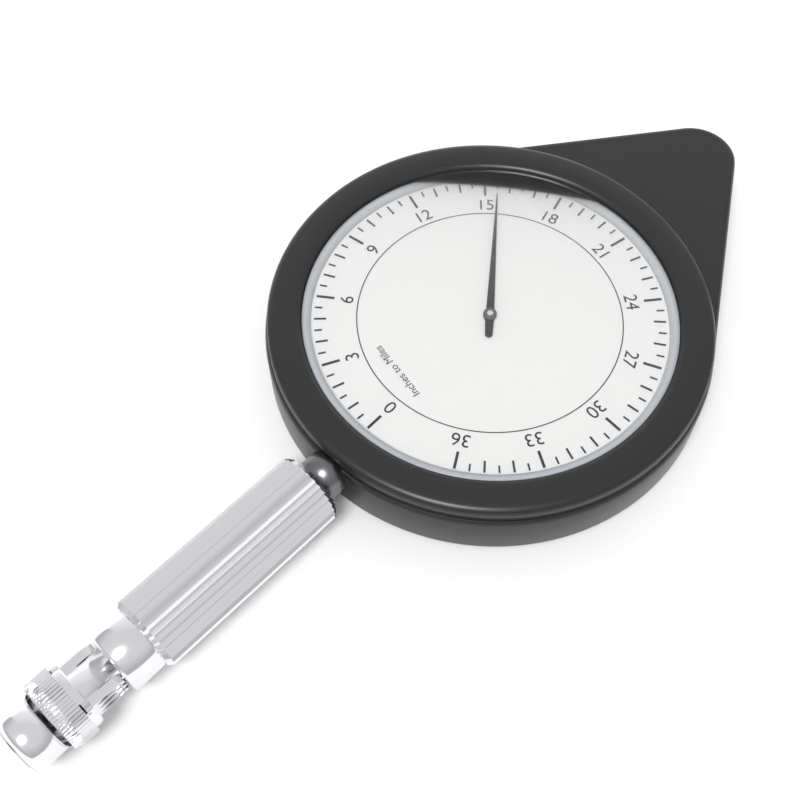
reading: 15.5 miles
